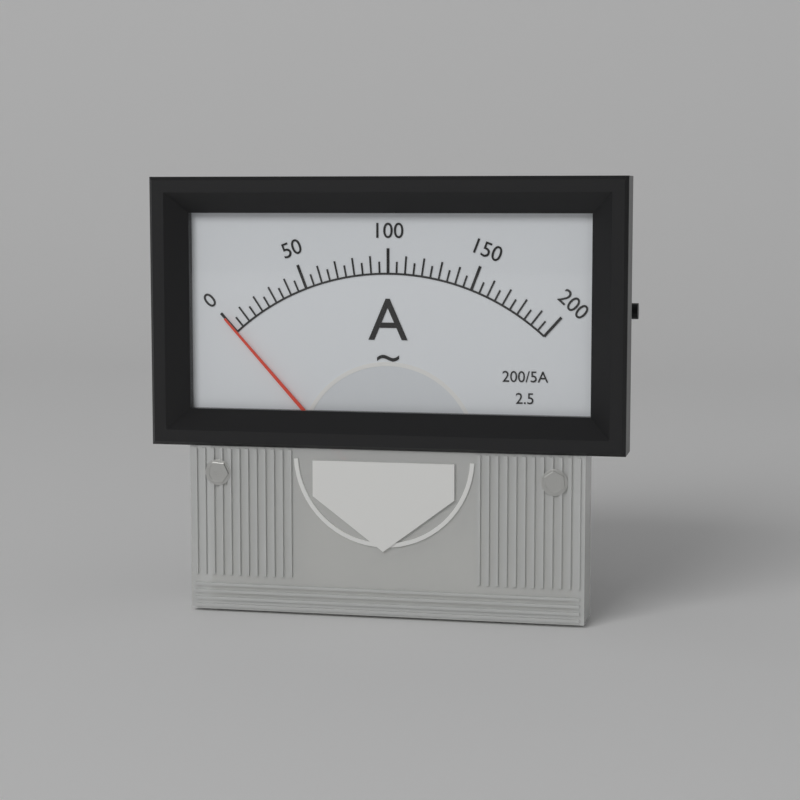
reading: 0 A
